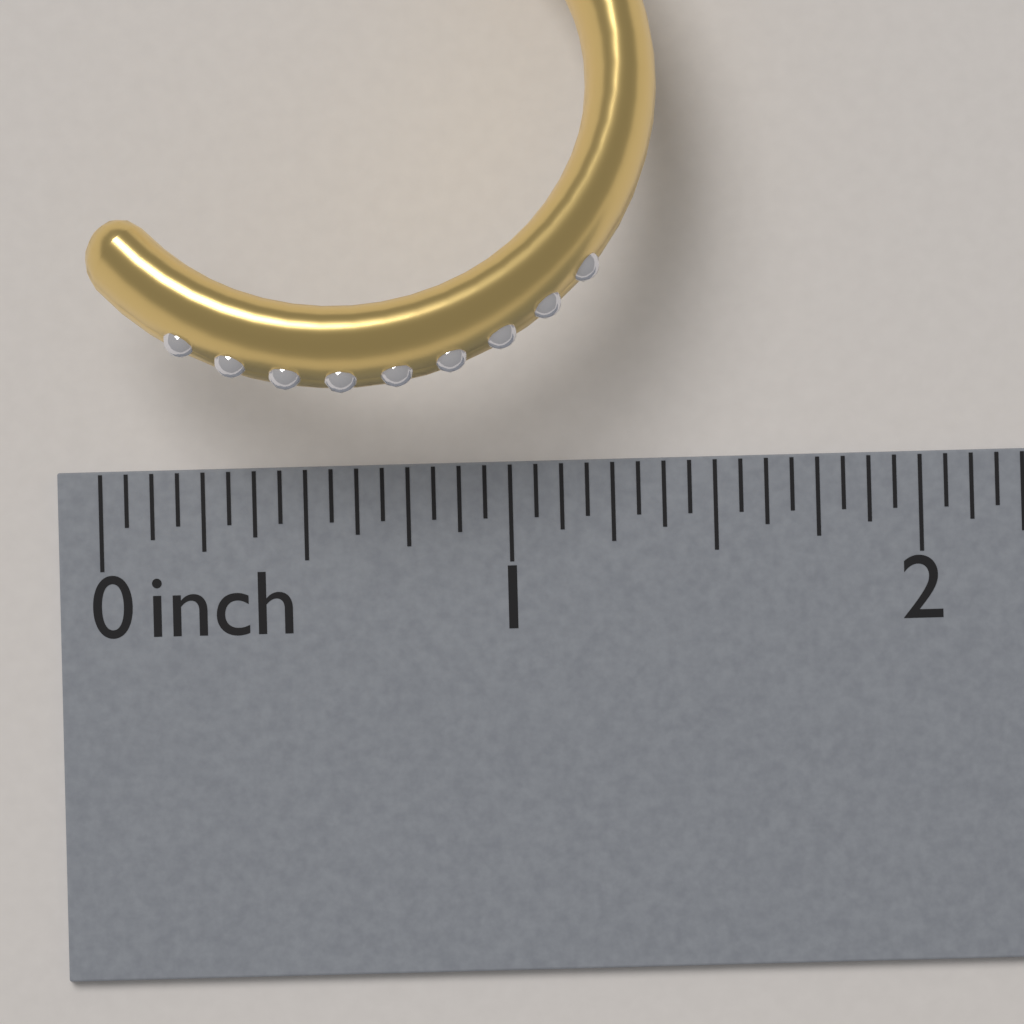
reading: 1.3750 inch
